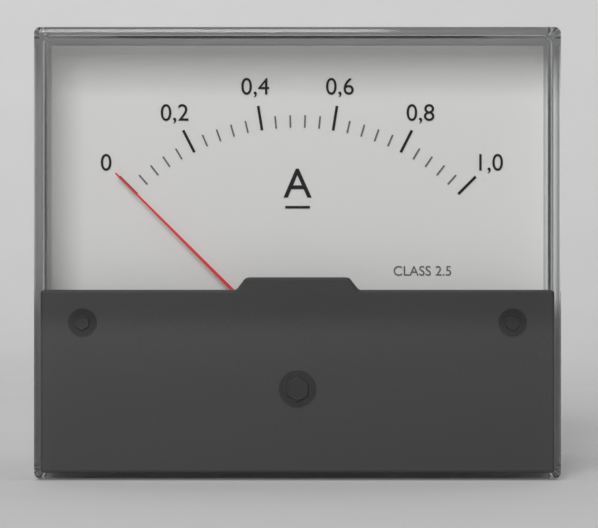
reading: 0.00 A
